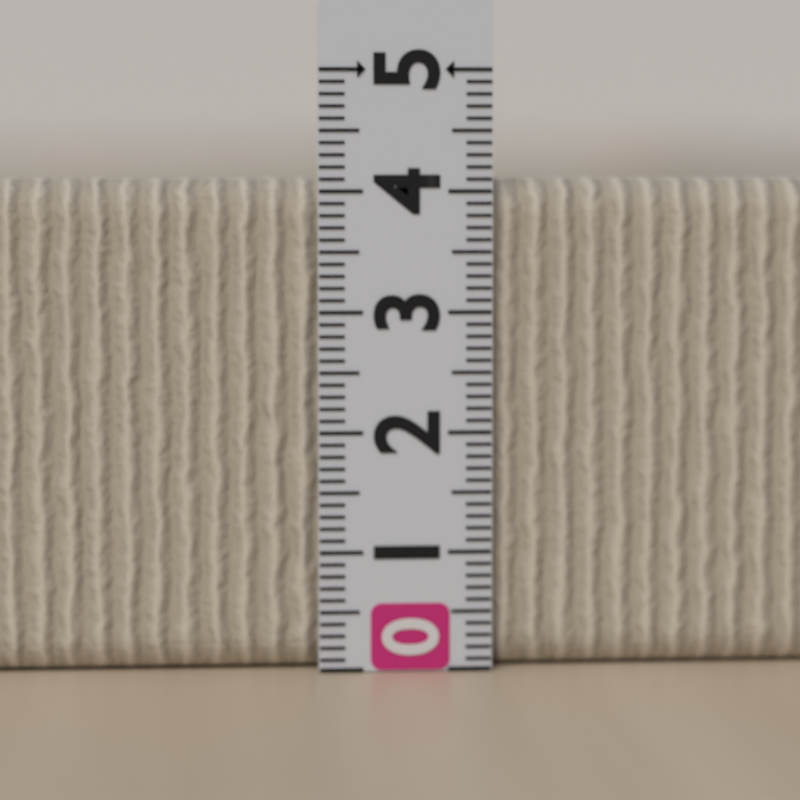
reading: 4.1 (no unit)
